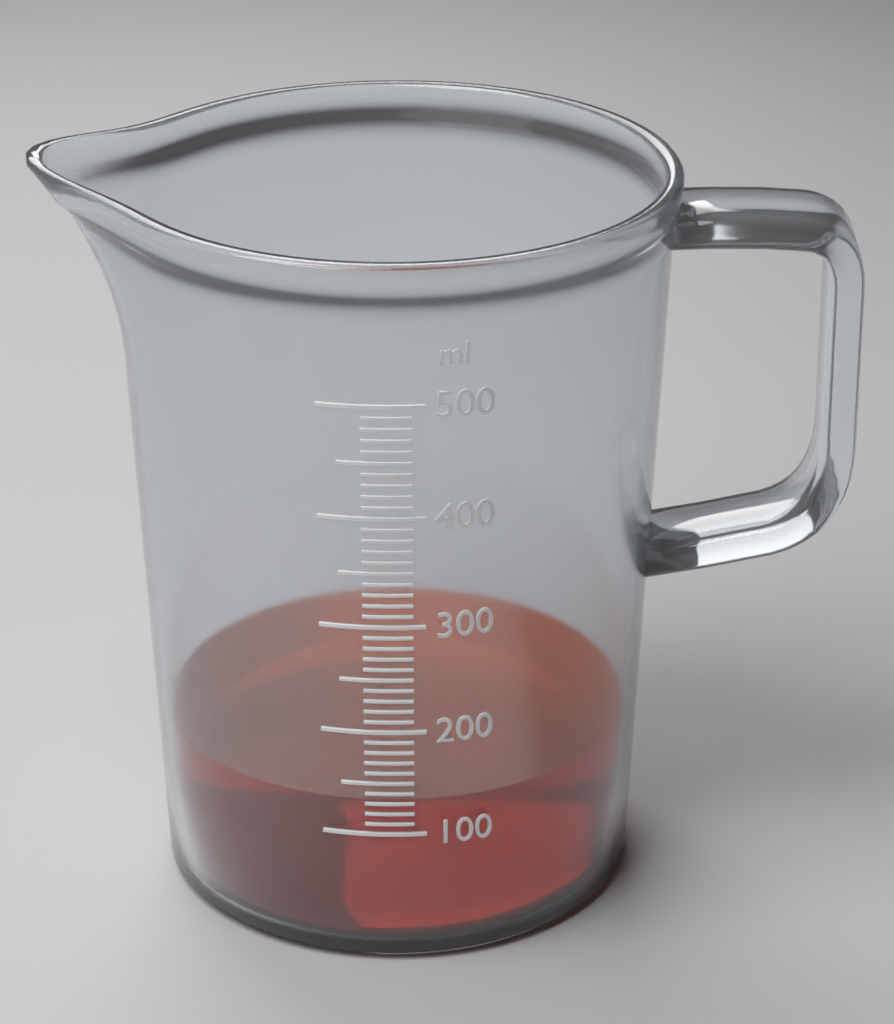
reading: 130 ml
